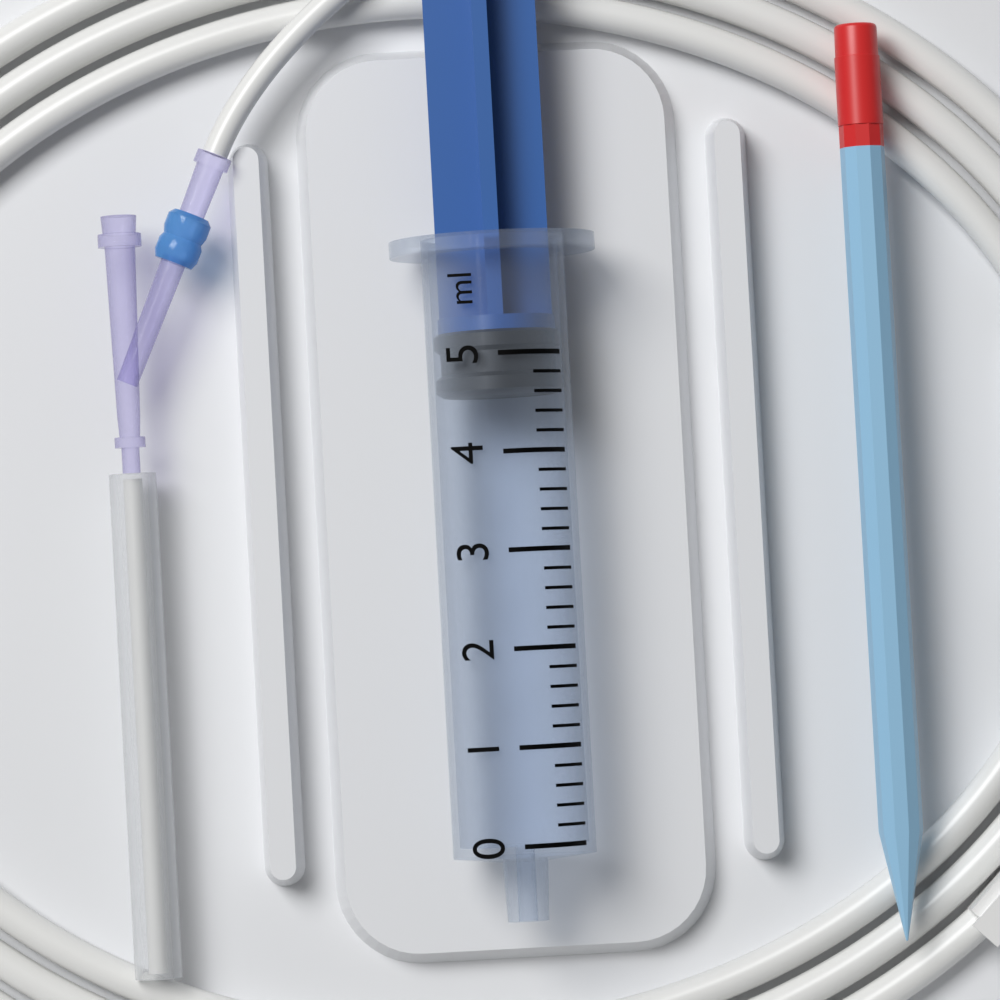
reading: 4.6 ml
